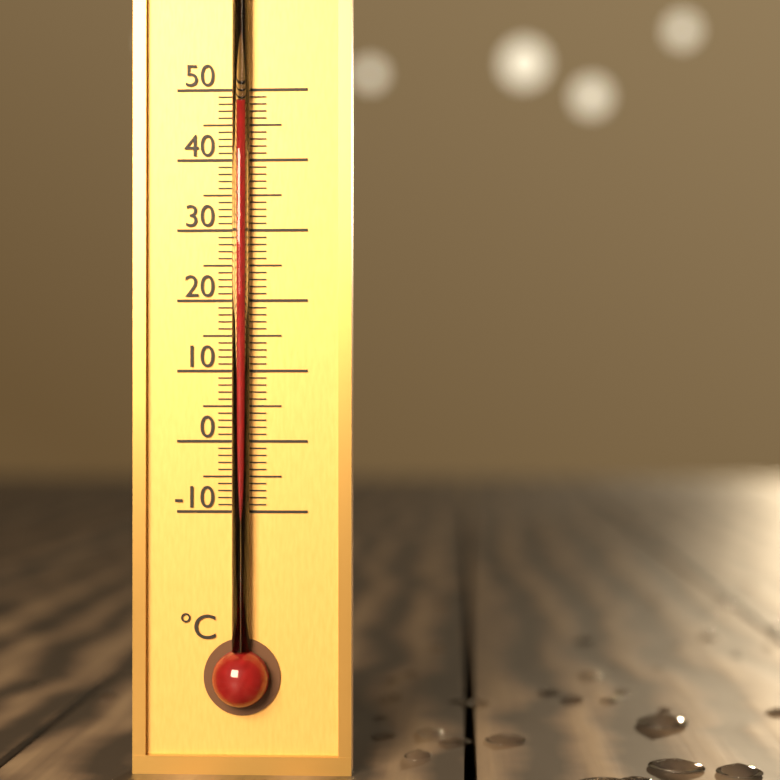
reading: 48 °C
